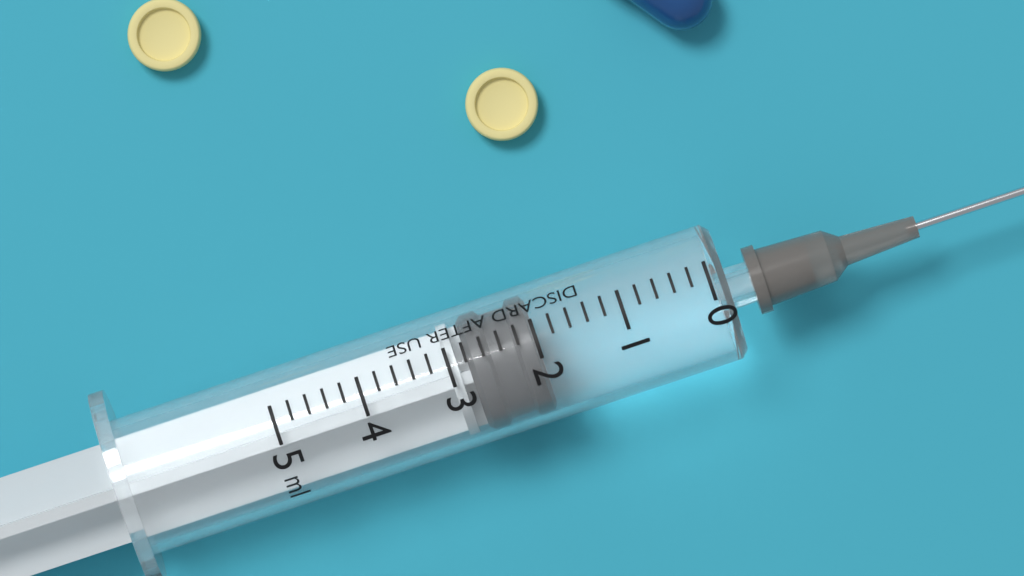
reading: 2.0 ml
